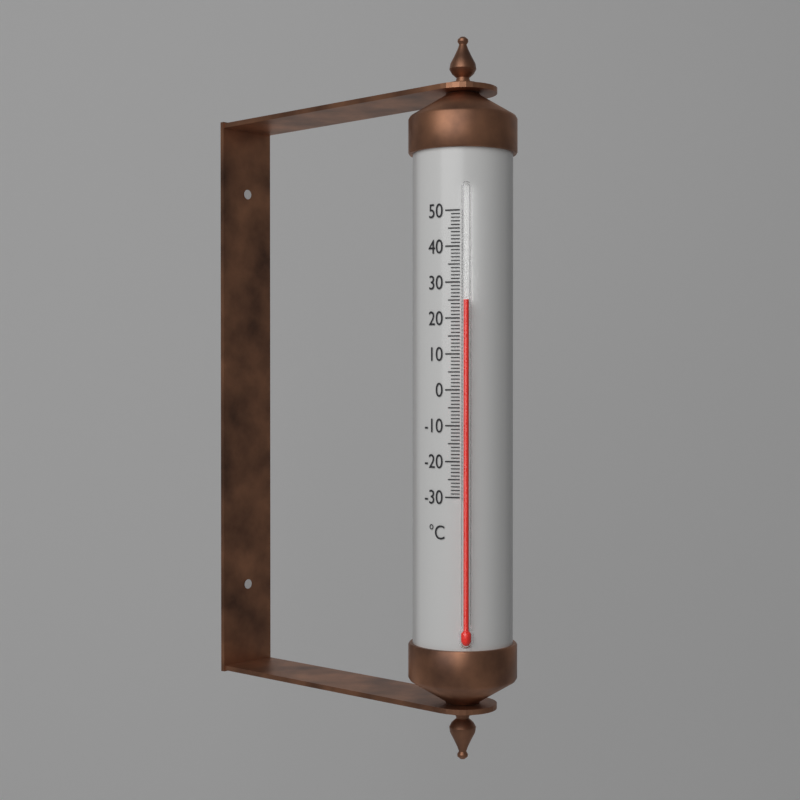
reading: 25 °C
